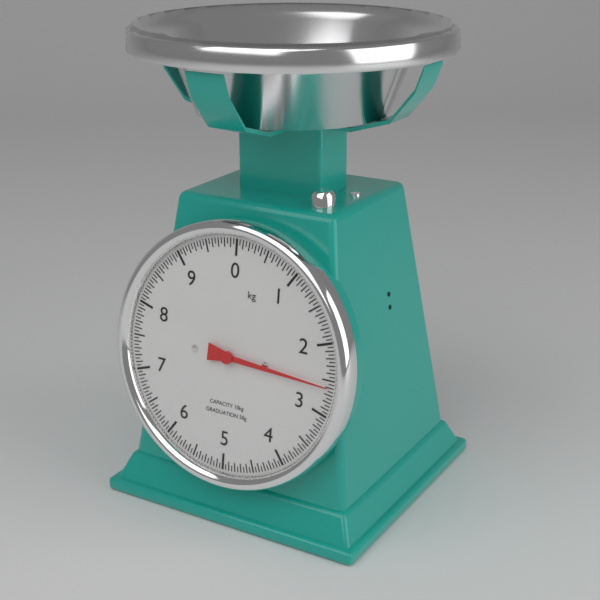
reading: 2.60 kg
